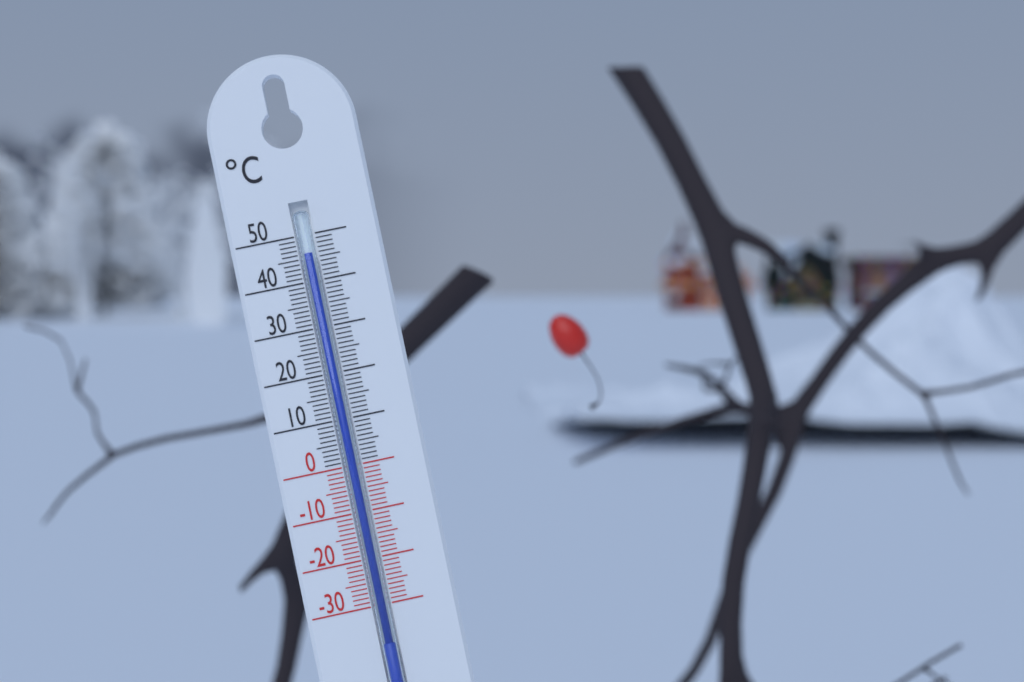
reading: 46 °C
